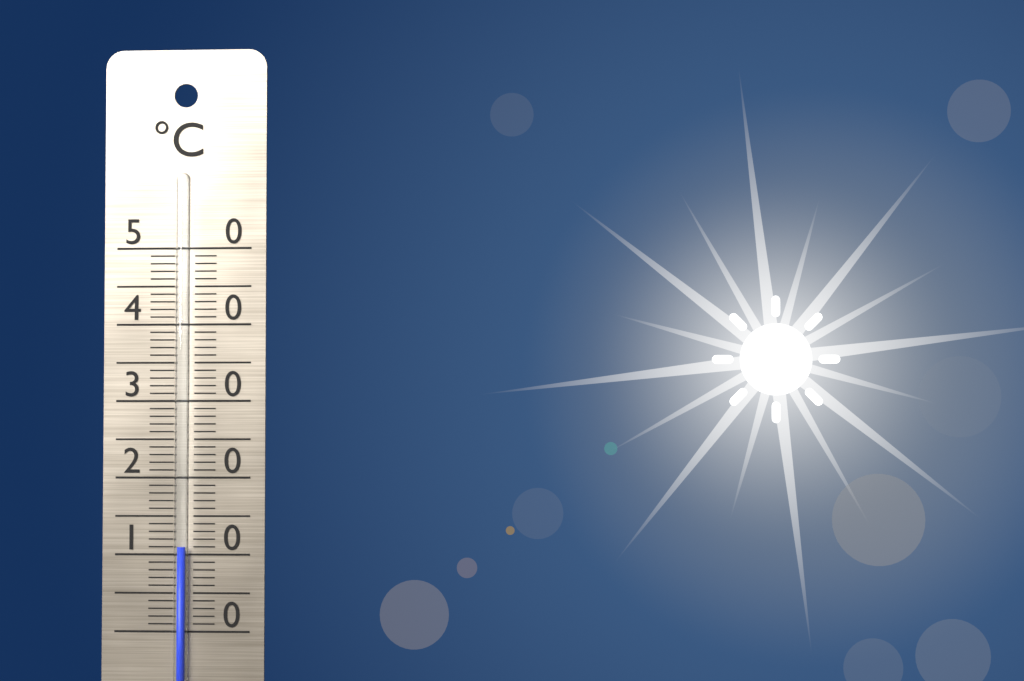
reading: 11 °C
